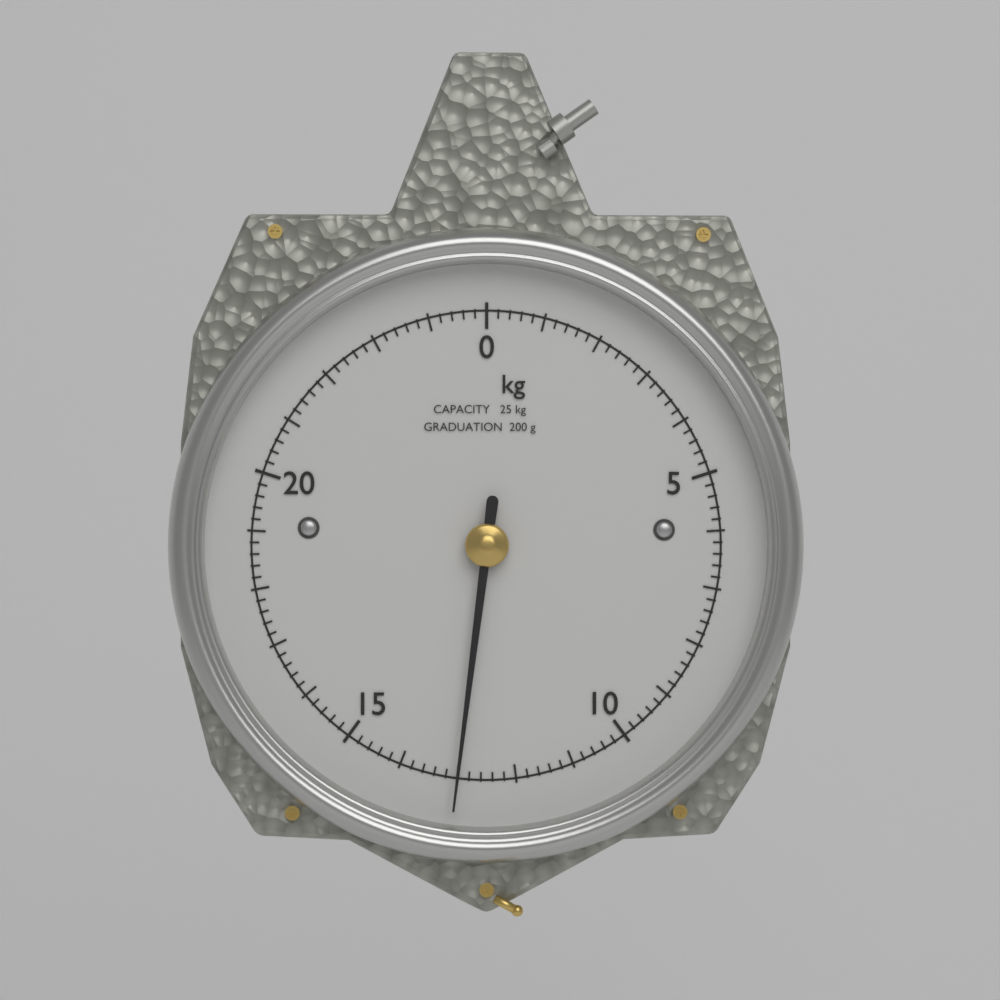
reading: 13.0 kg
